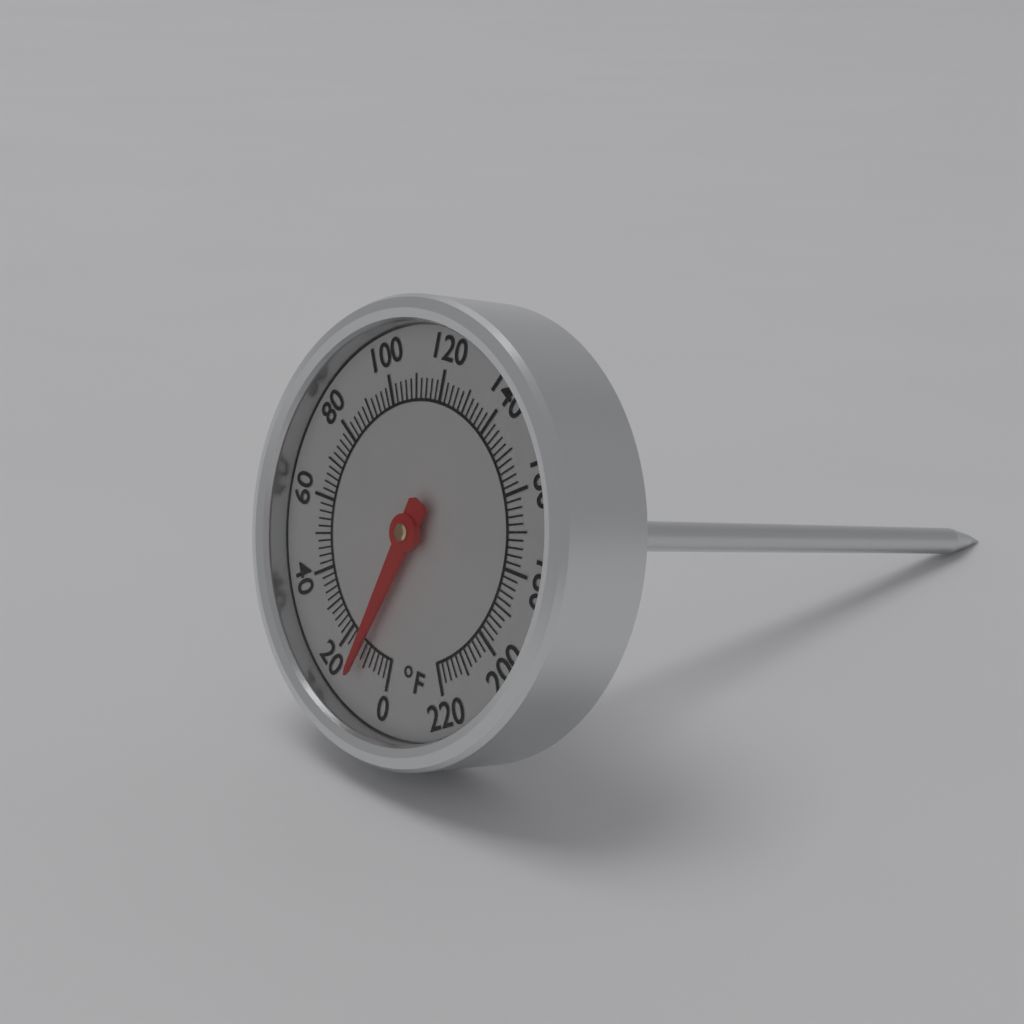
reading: 12 °F
